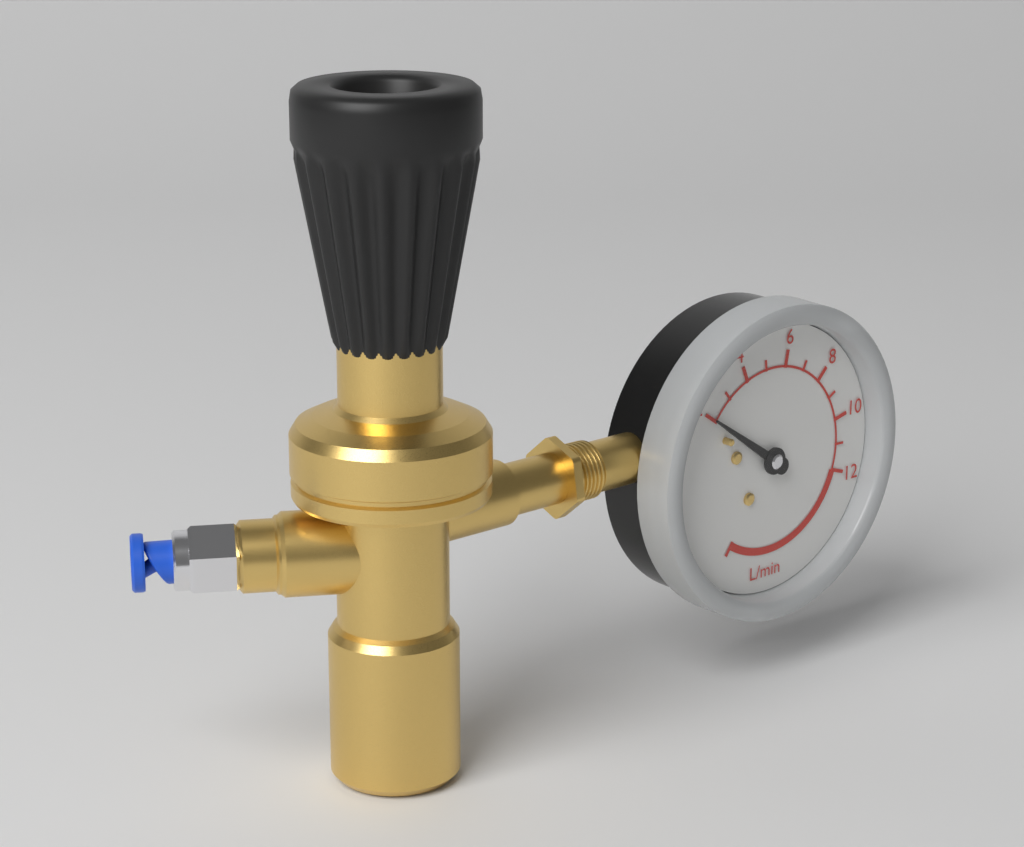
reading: 2 L/min
